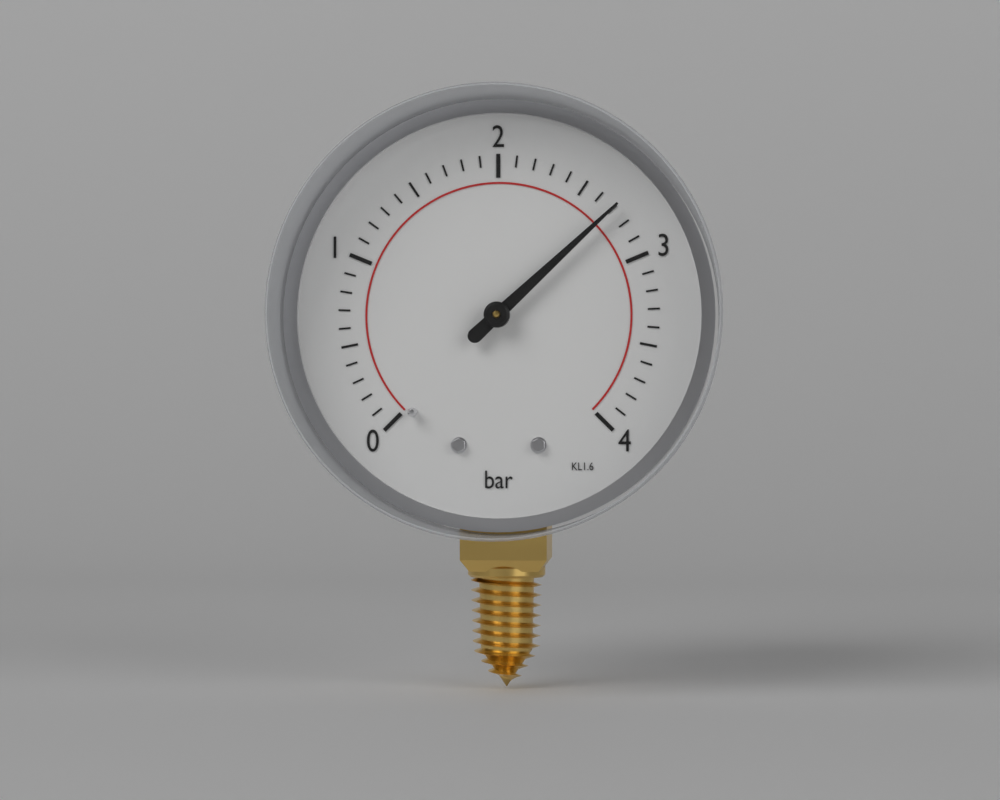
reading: 2.7 bar
